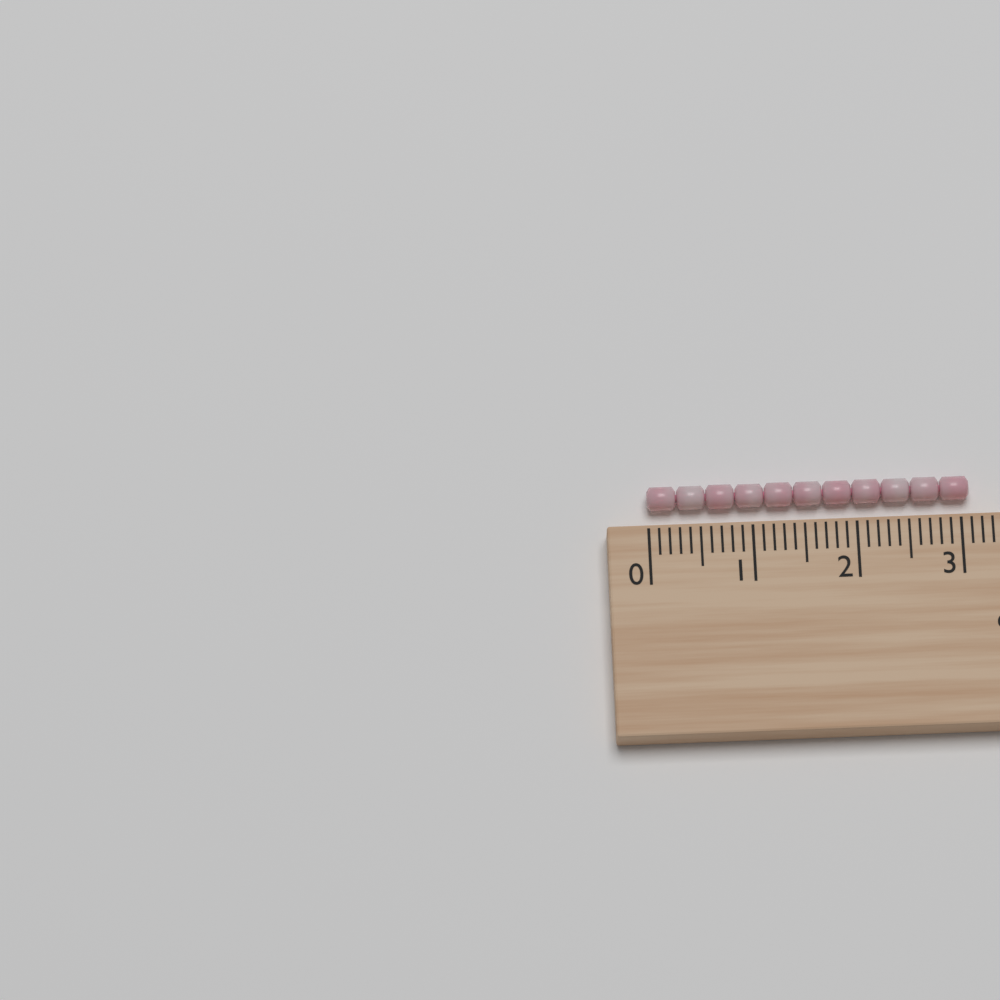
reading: 3.1 cm
